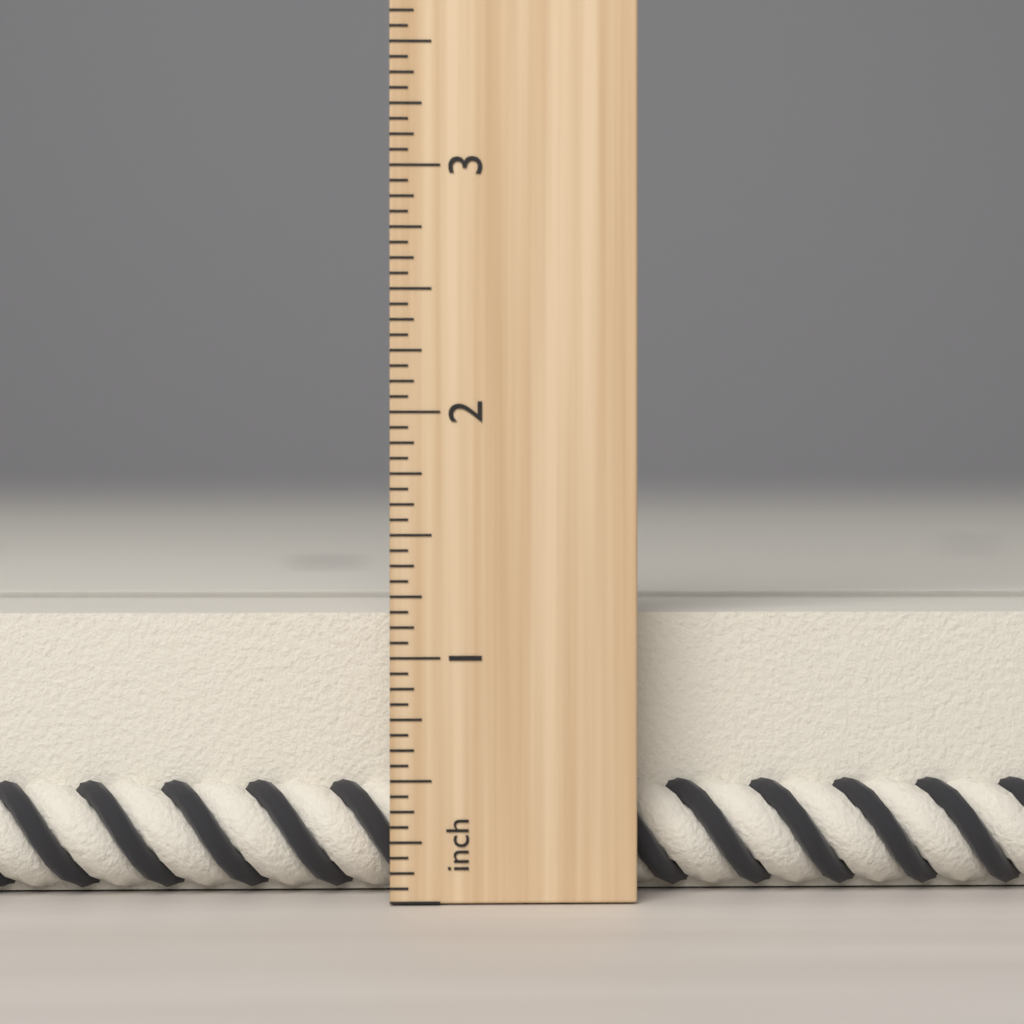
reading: 1.1875 inch
